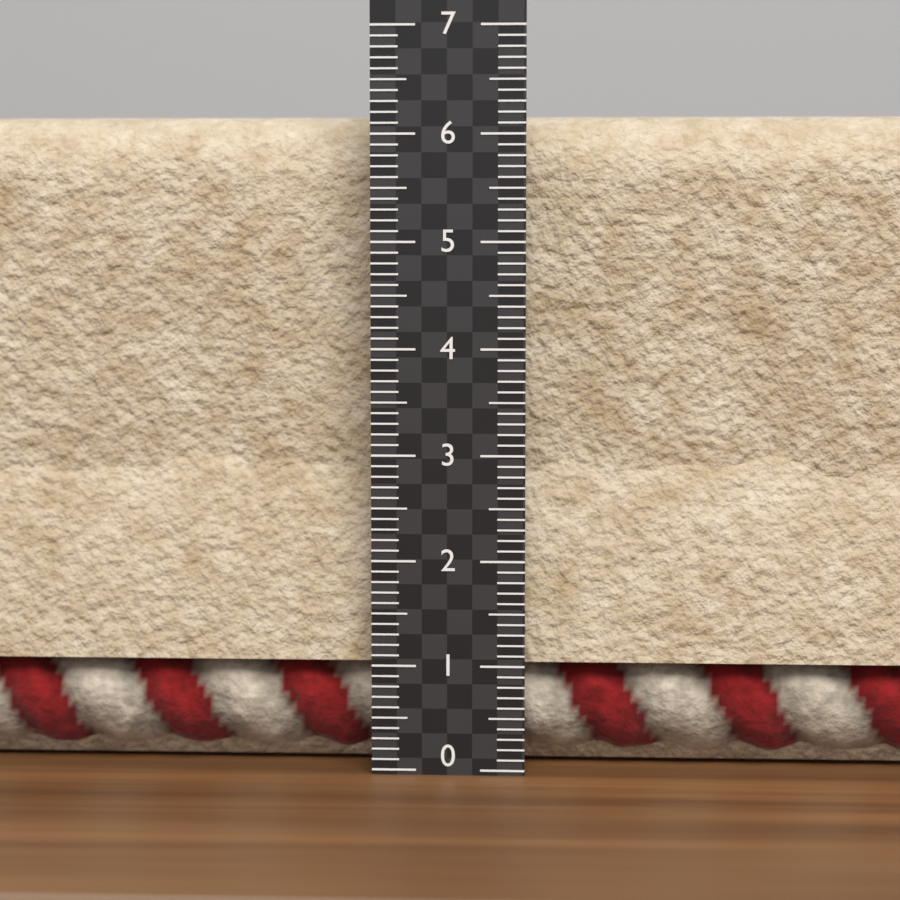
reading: 6.2 (no unit)
